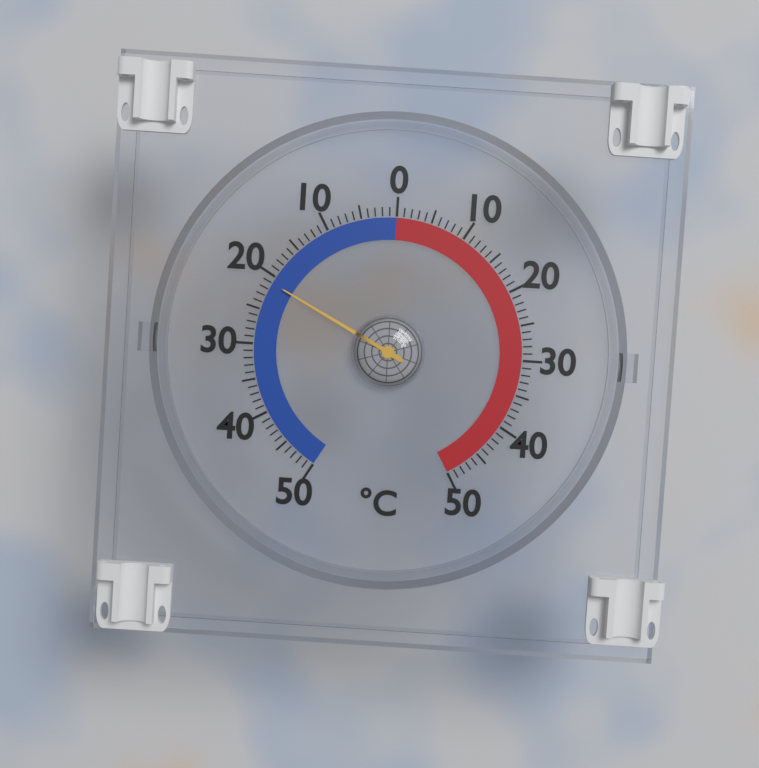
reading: -21 °C
